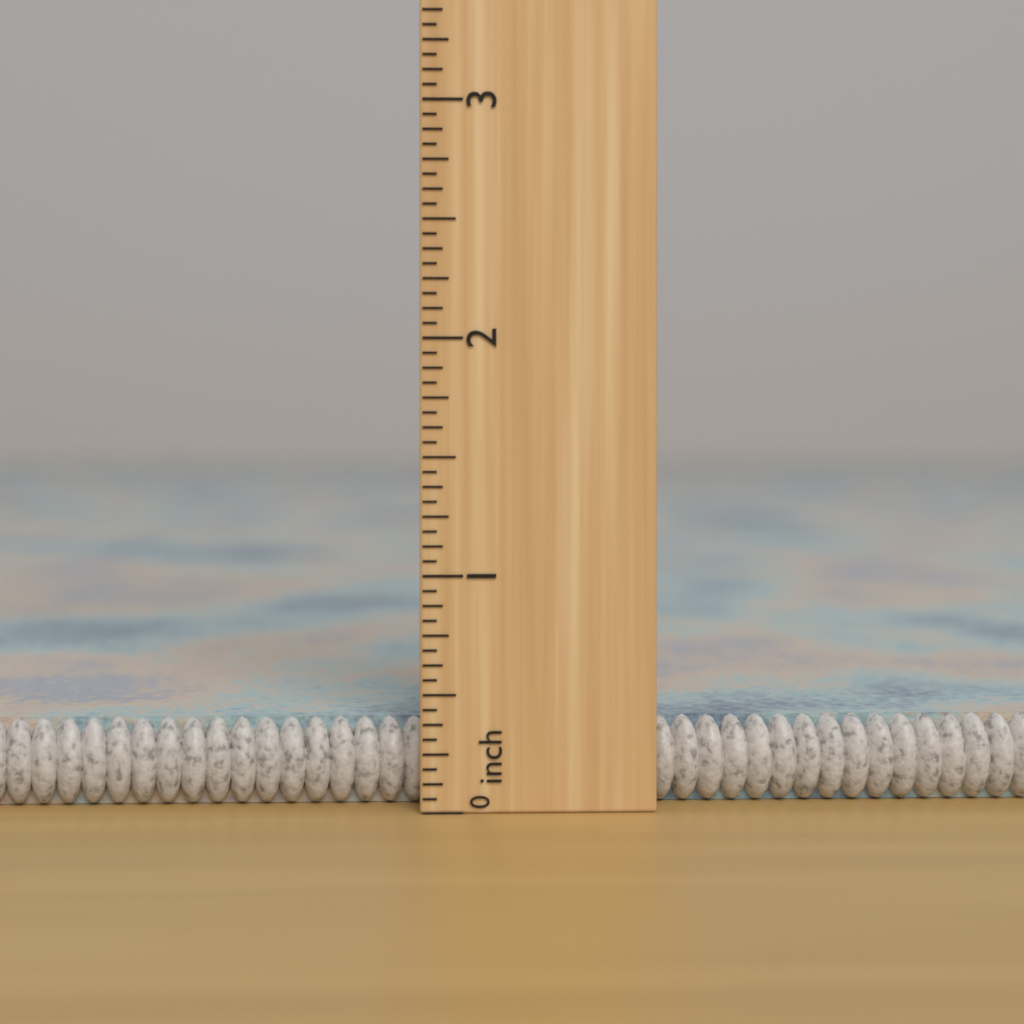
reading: 0.3750 inch
